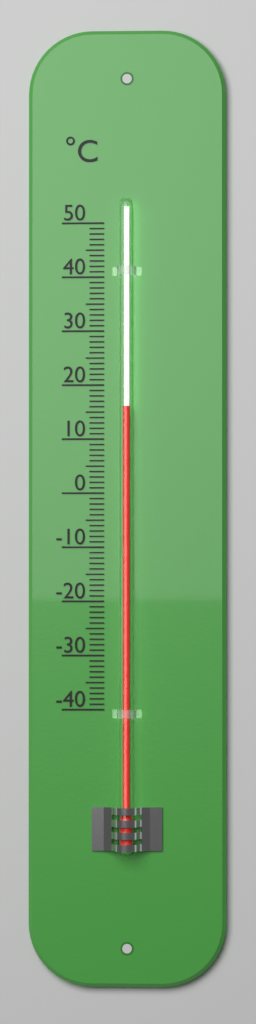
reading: 16 °C
